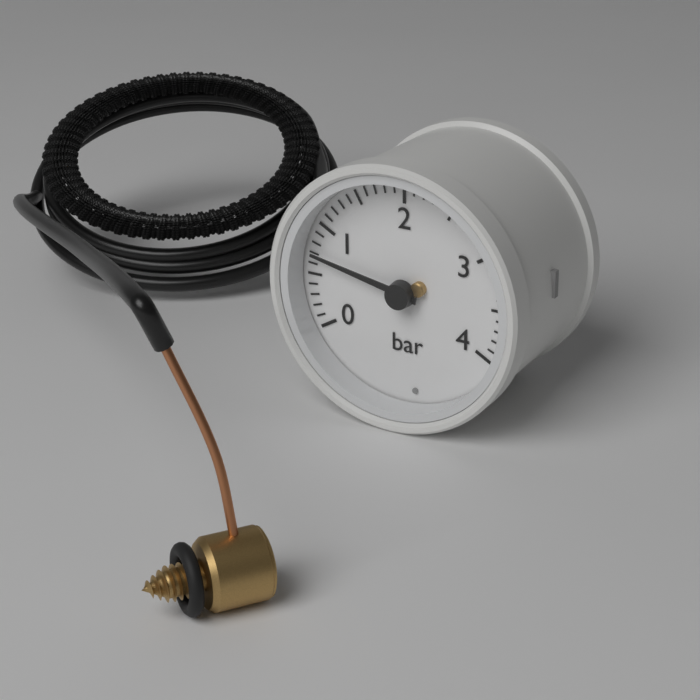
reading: 0.7 bar
